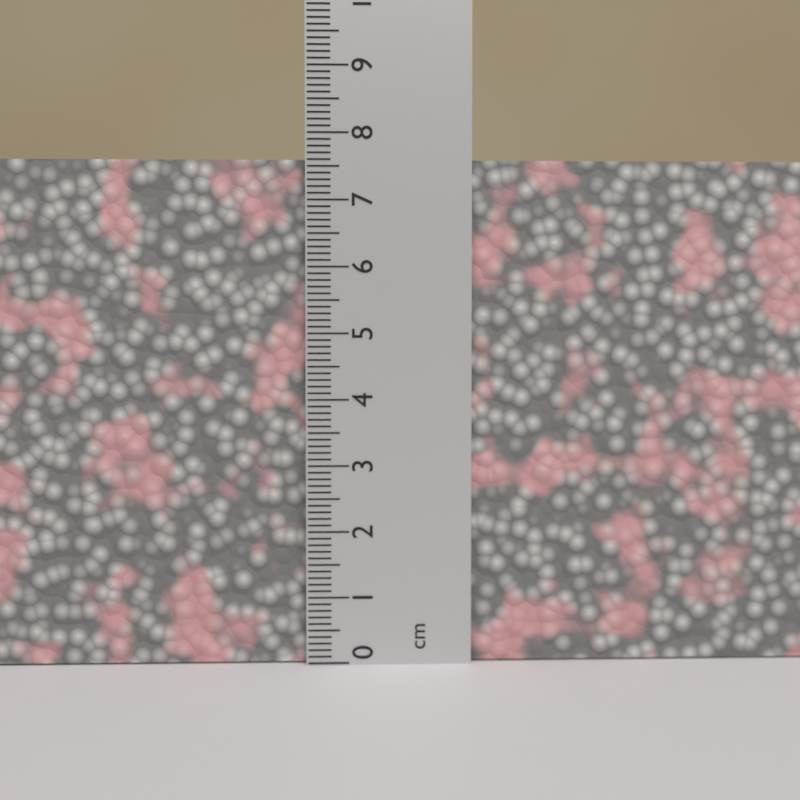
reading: 7.6 cm
